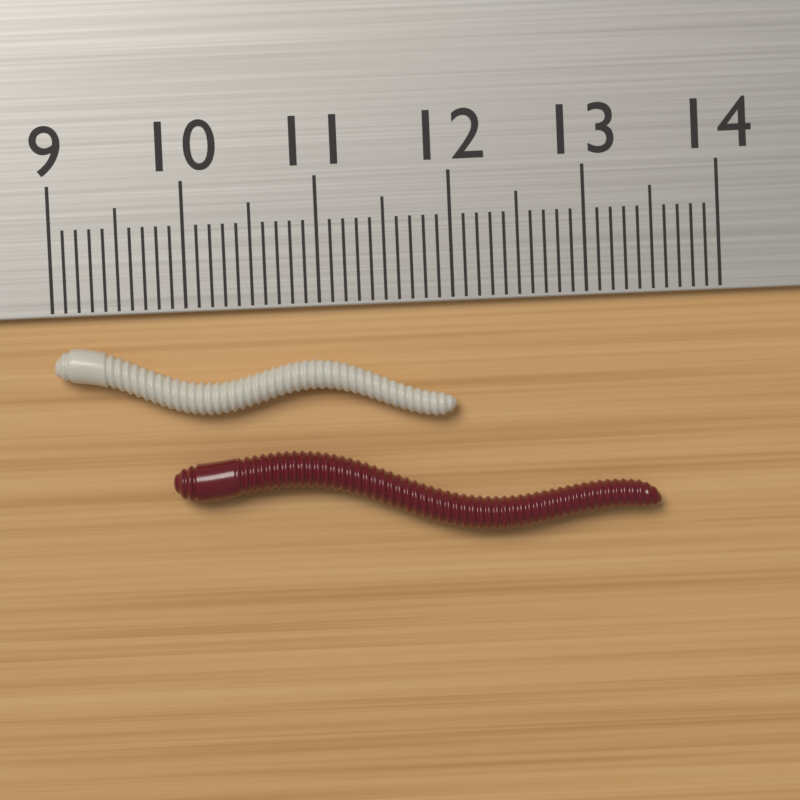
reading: 12.0 cm
